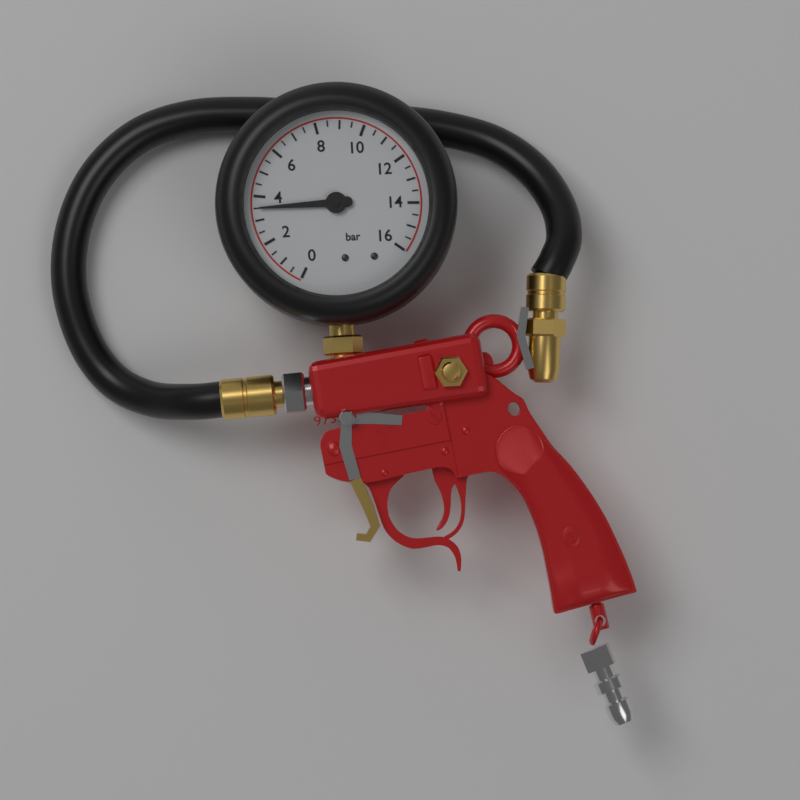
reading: 3.5 bar
